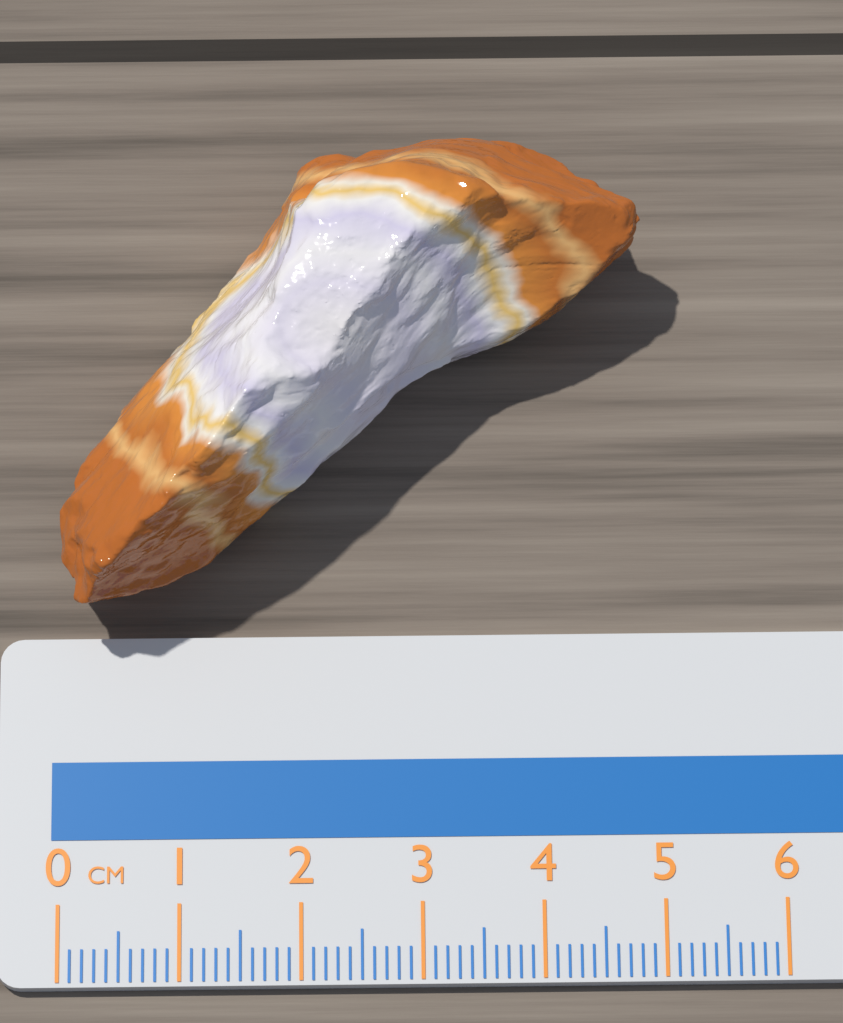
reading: 4.9 cm
